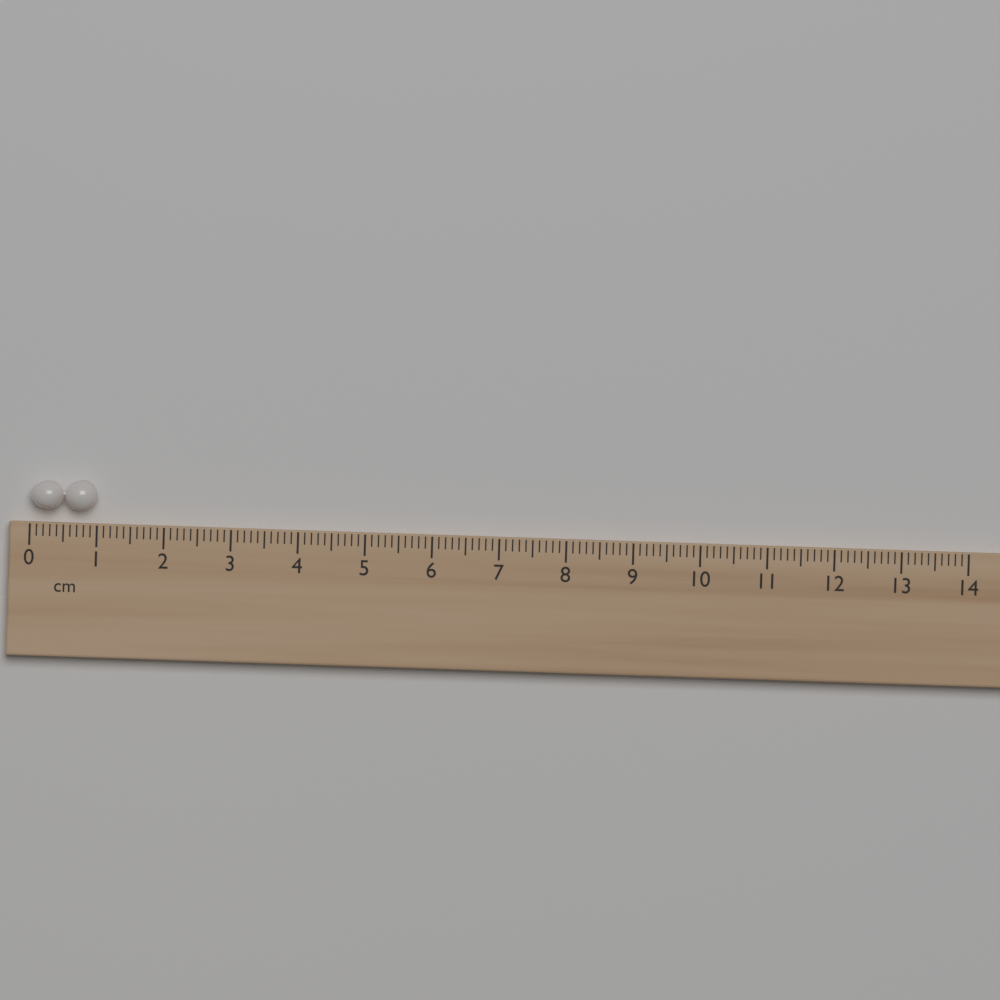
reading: 1.0 cm
